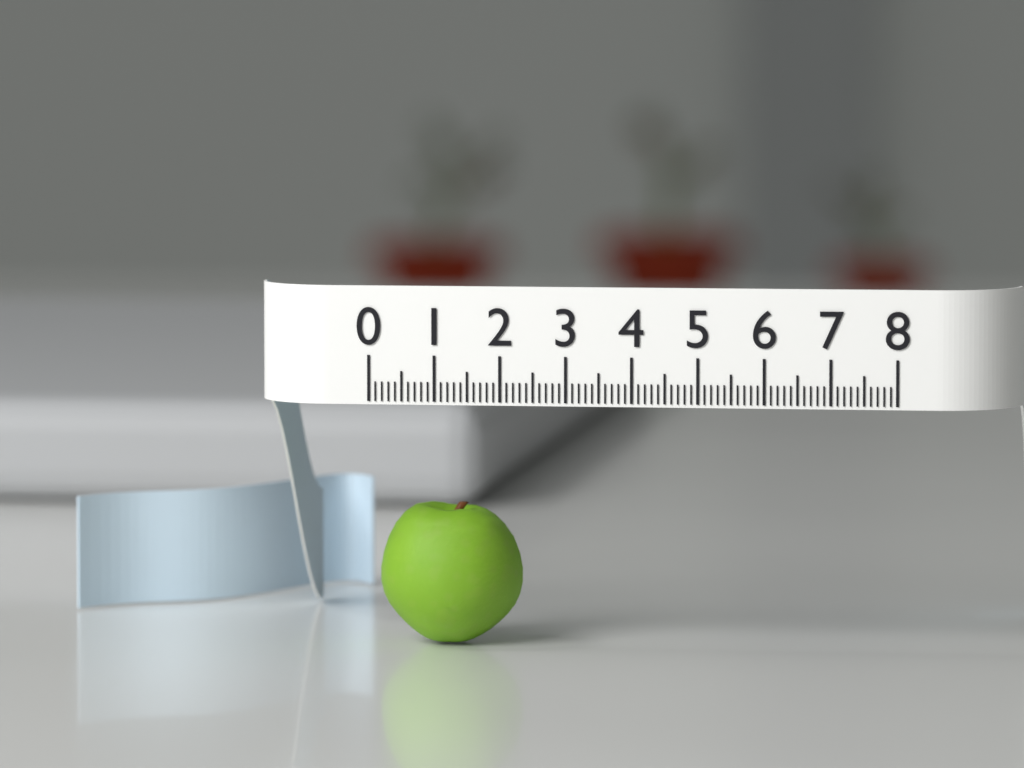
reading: 2.2 (no unit)
